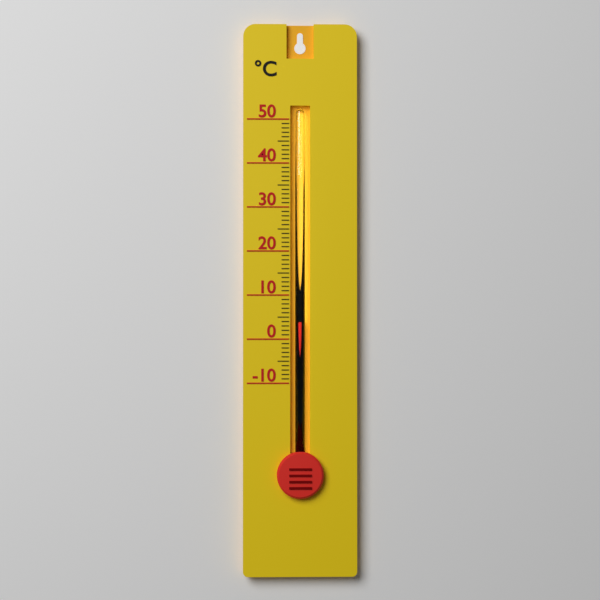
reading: 4 °C
